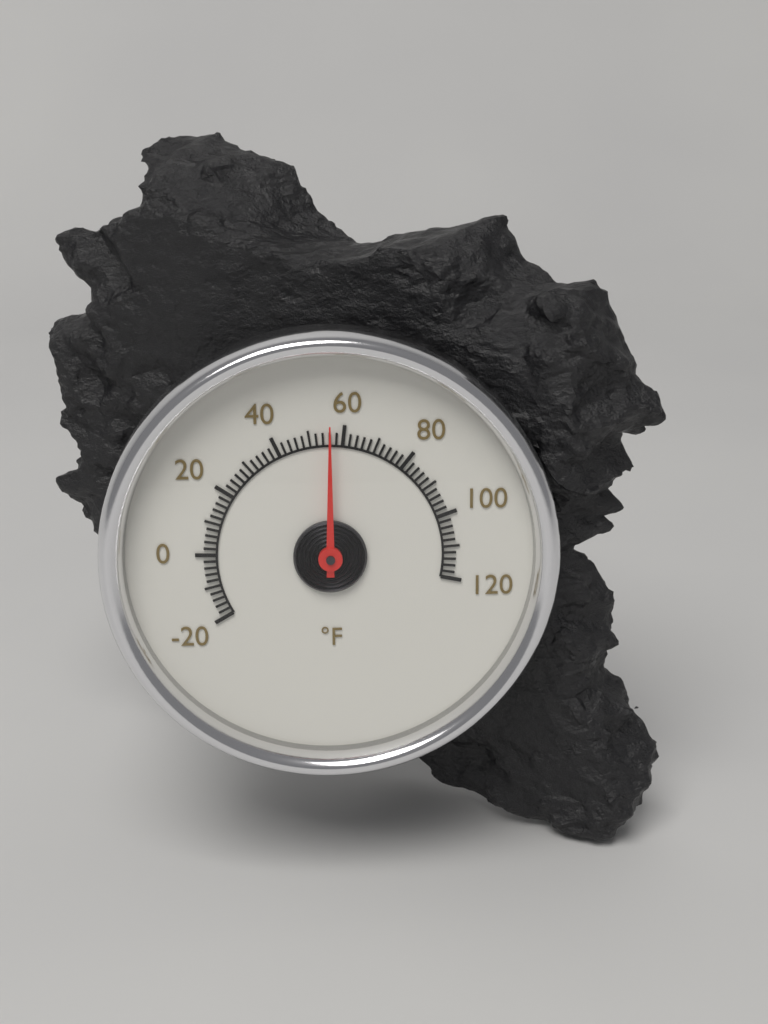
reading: 56 °F
